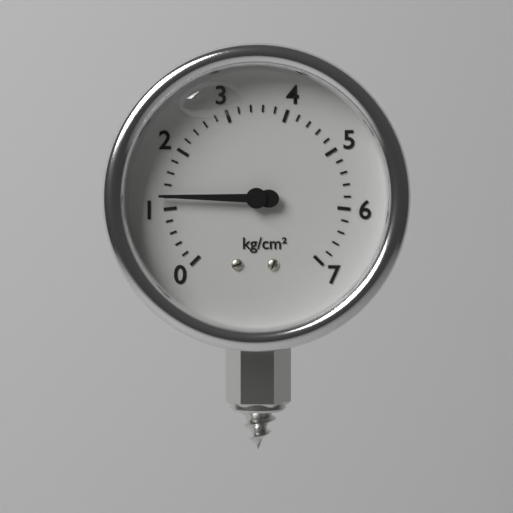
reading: 1.2 kg/cm²
